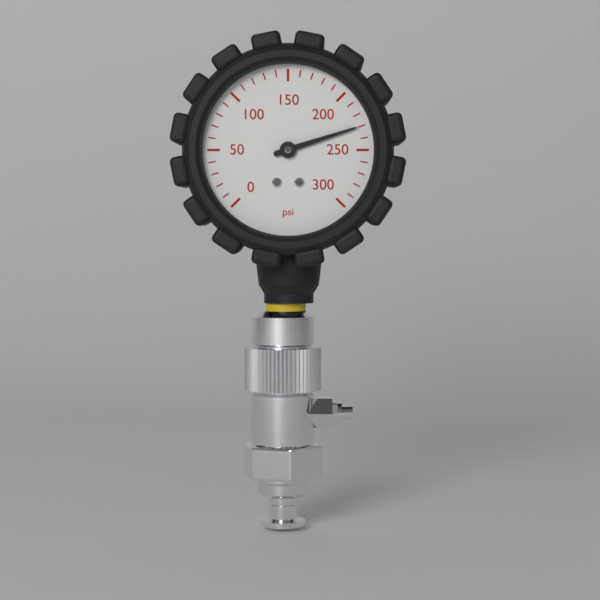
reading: 230 psi
